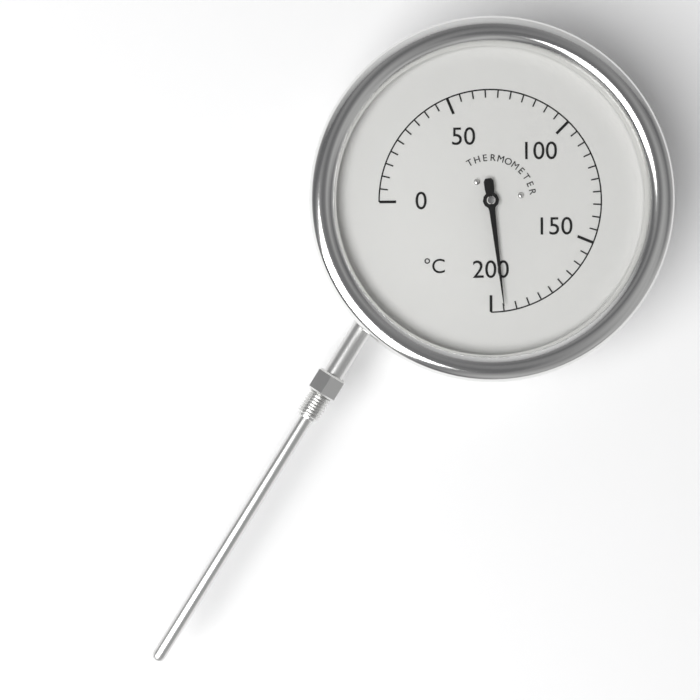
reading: 195 °C
